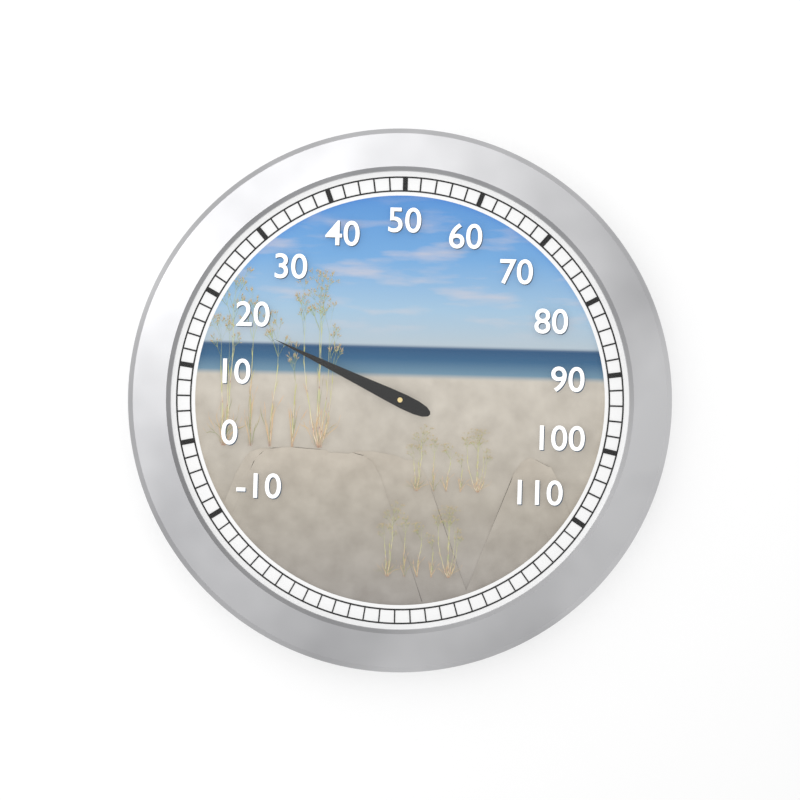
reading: 18 (no unit)
